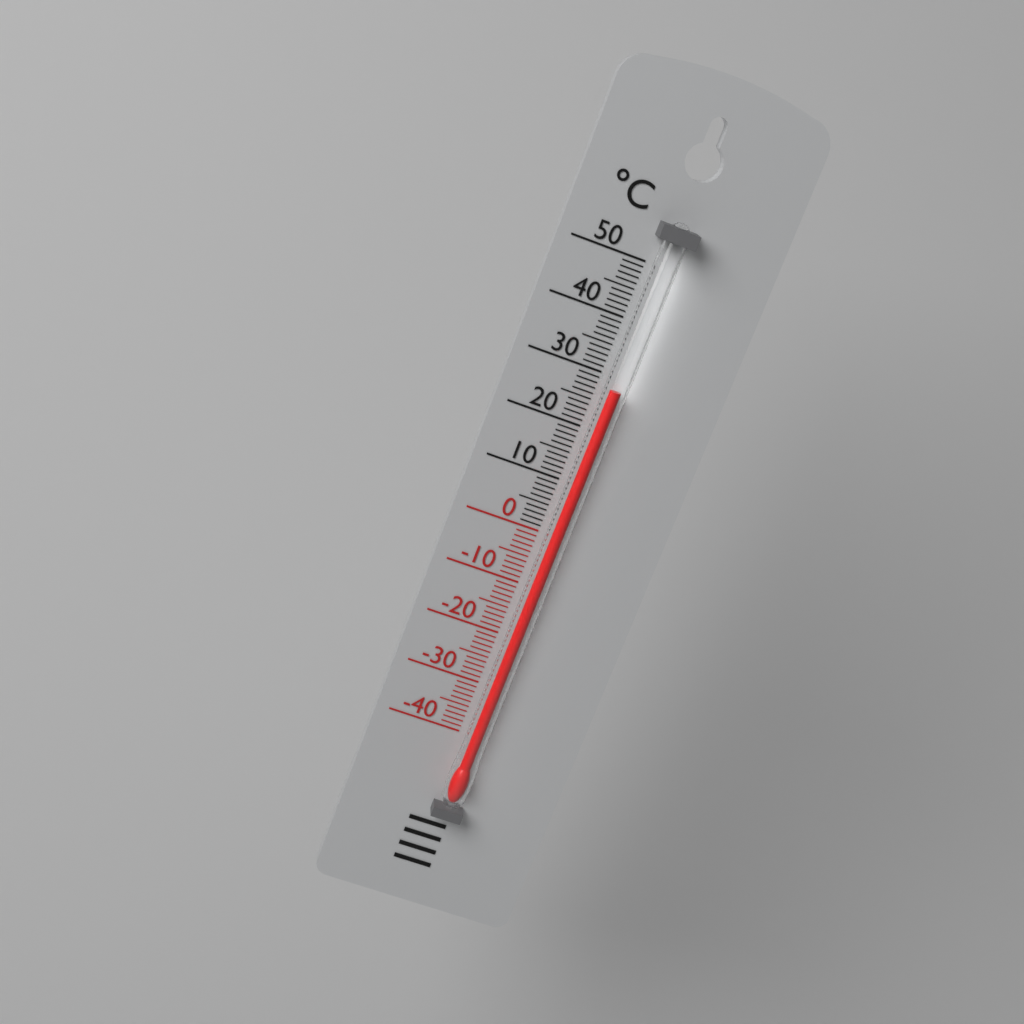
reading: 28 °C
